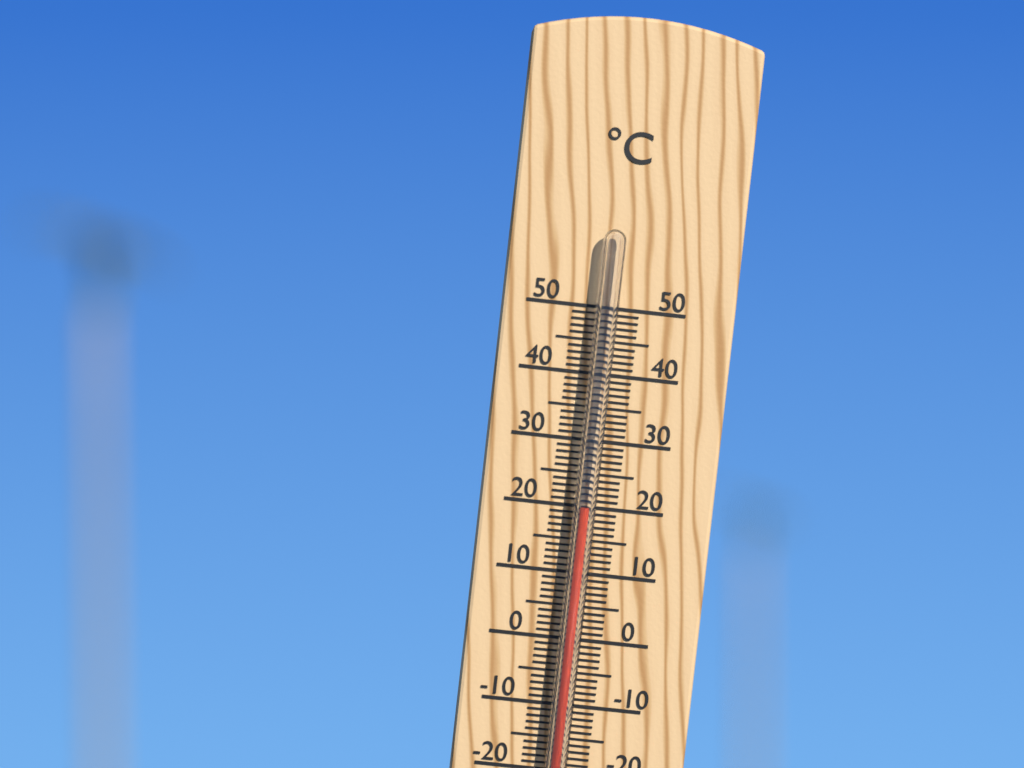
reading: 20 °C
